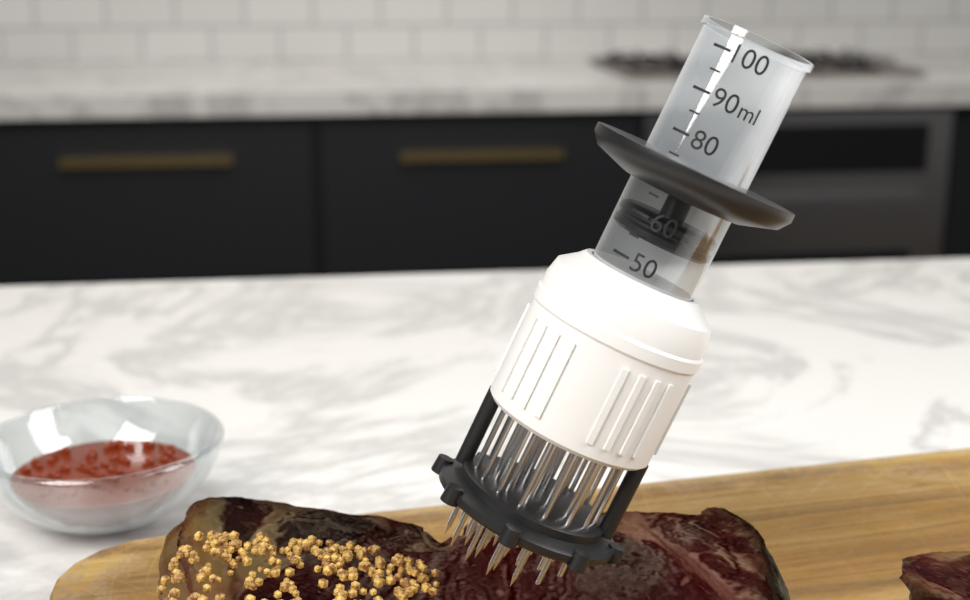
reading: 55 ml
